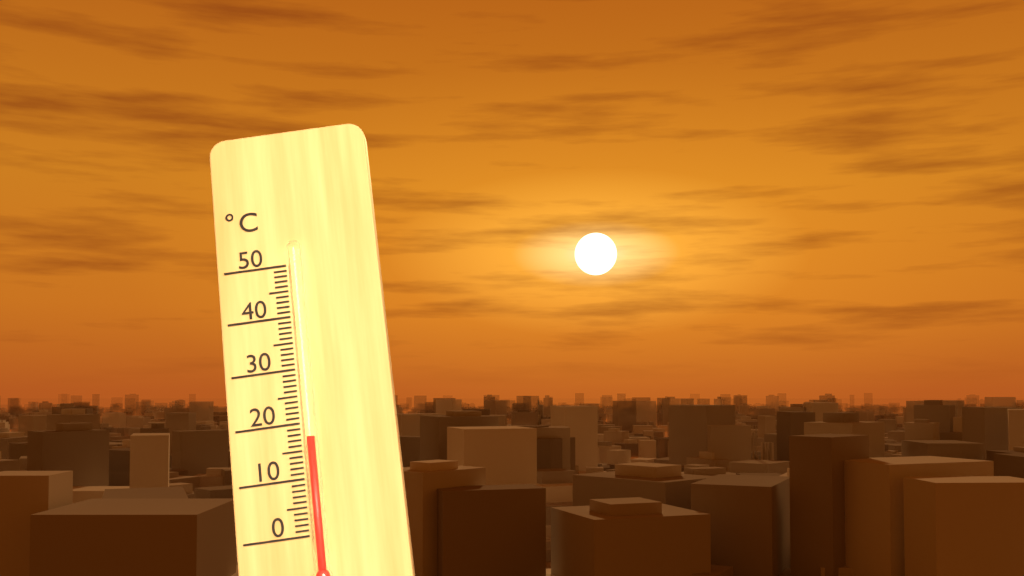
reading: 17 °C
